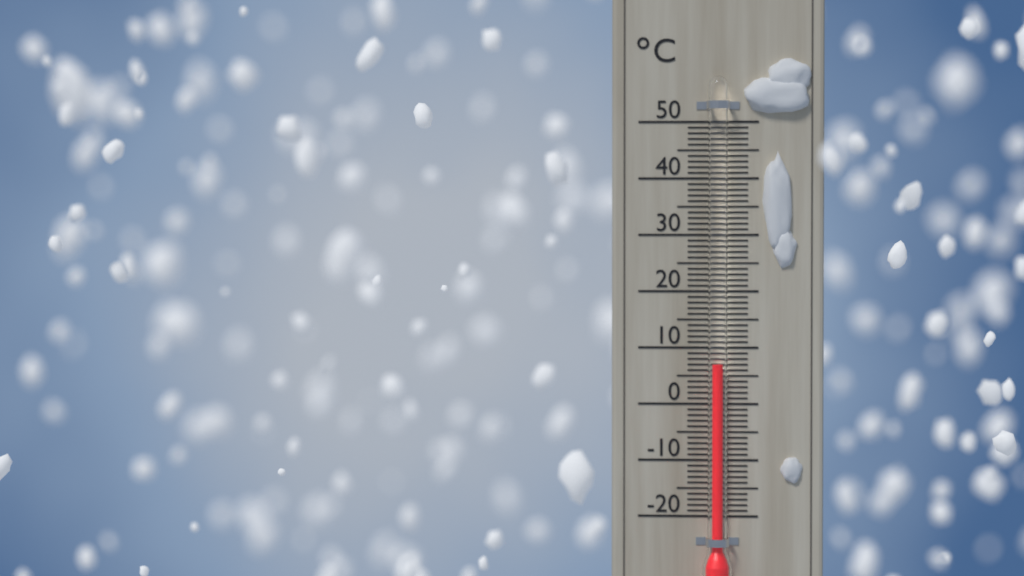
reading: 7 °C
